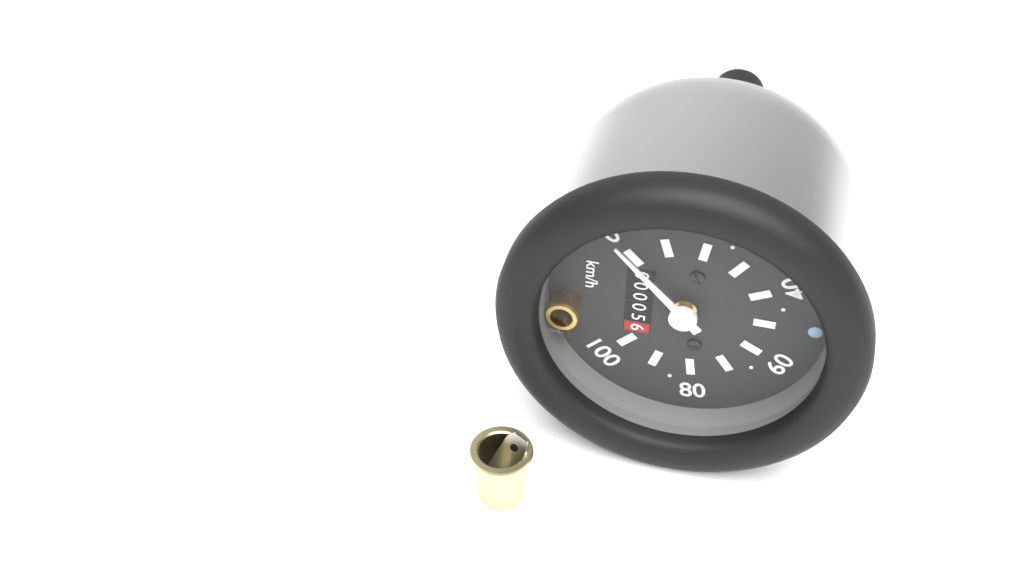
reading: 0 km/h
